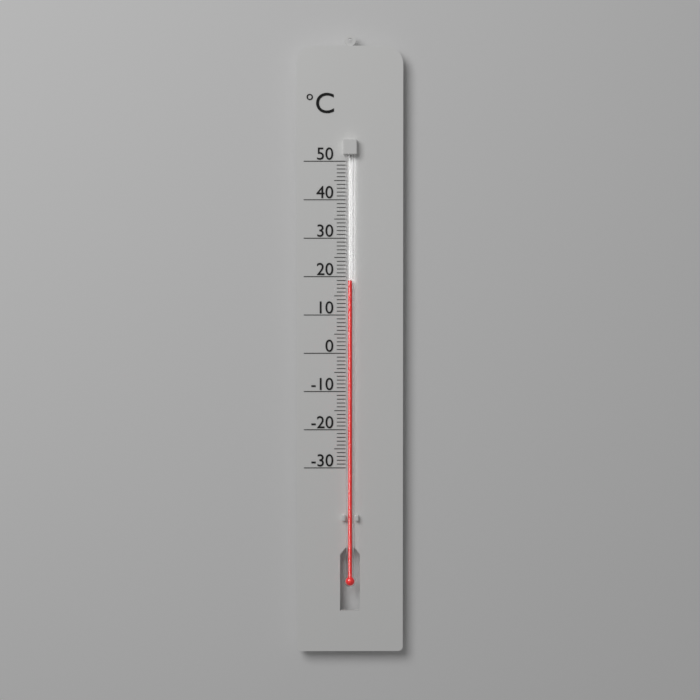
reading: 19 °C
